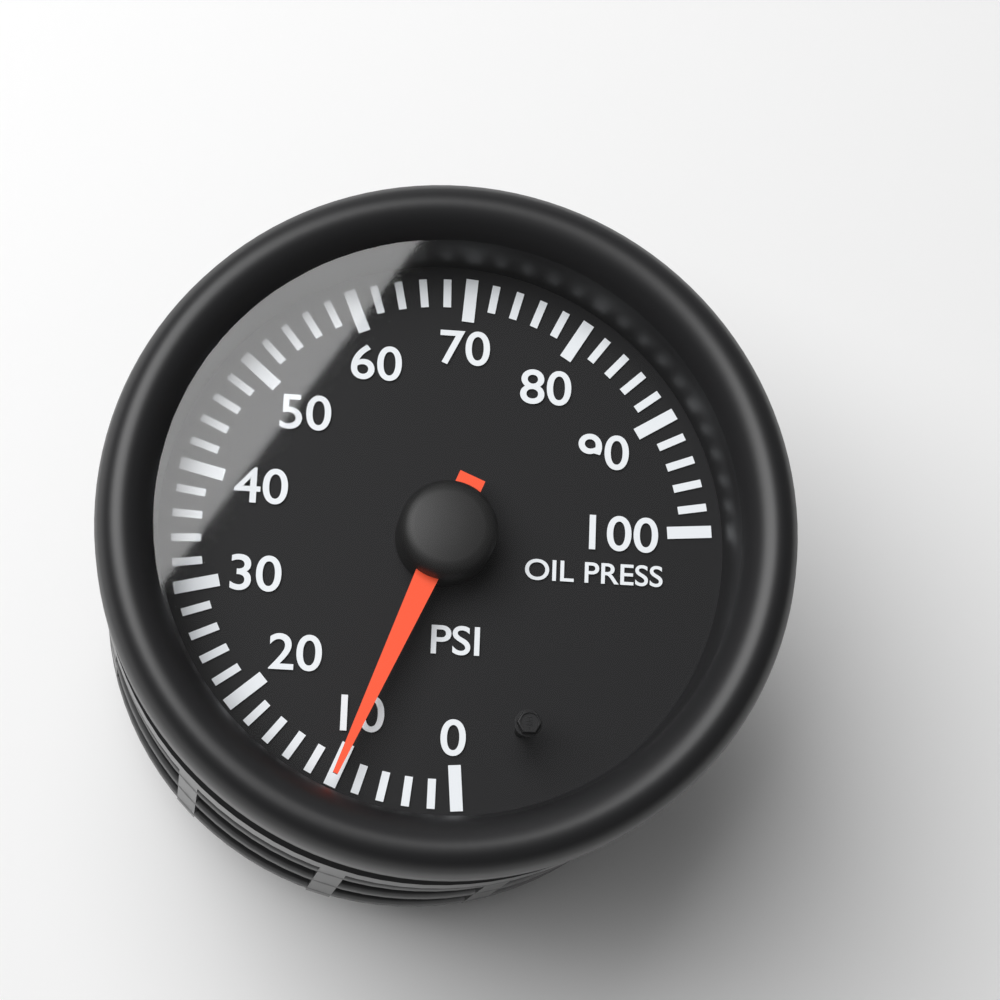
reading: 10 psi
